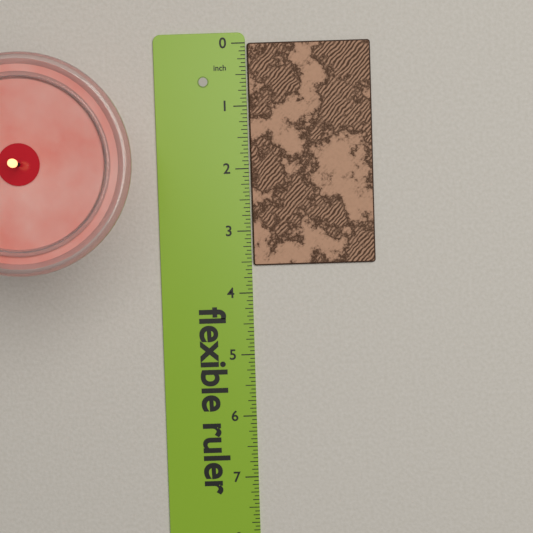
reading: 3.5625 in
